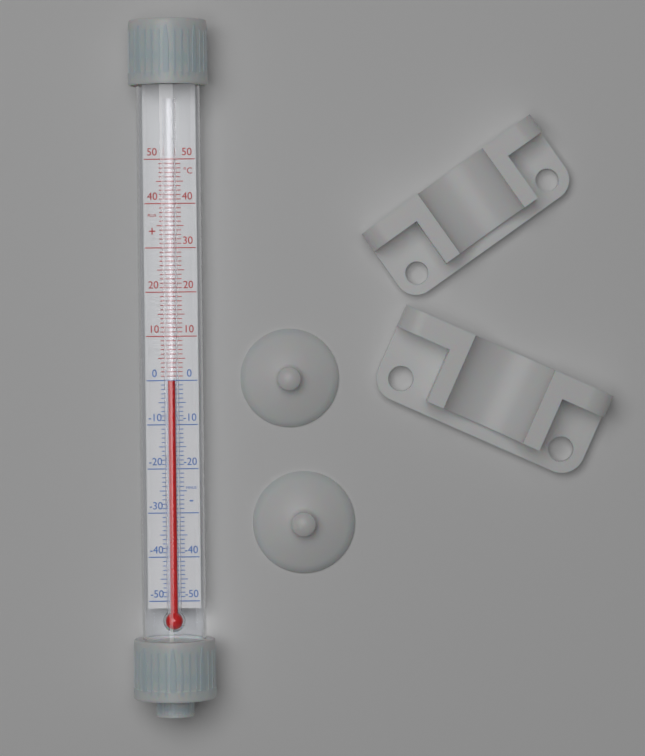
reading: 0 °C
